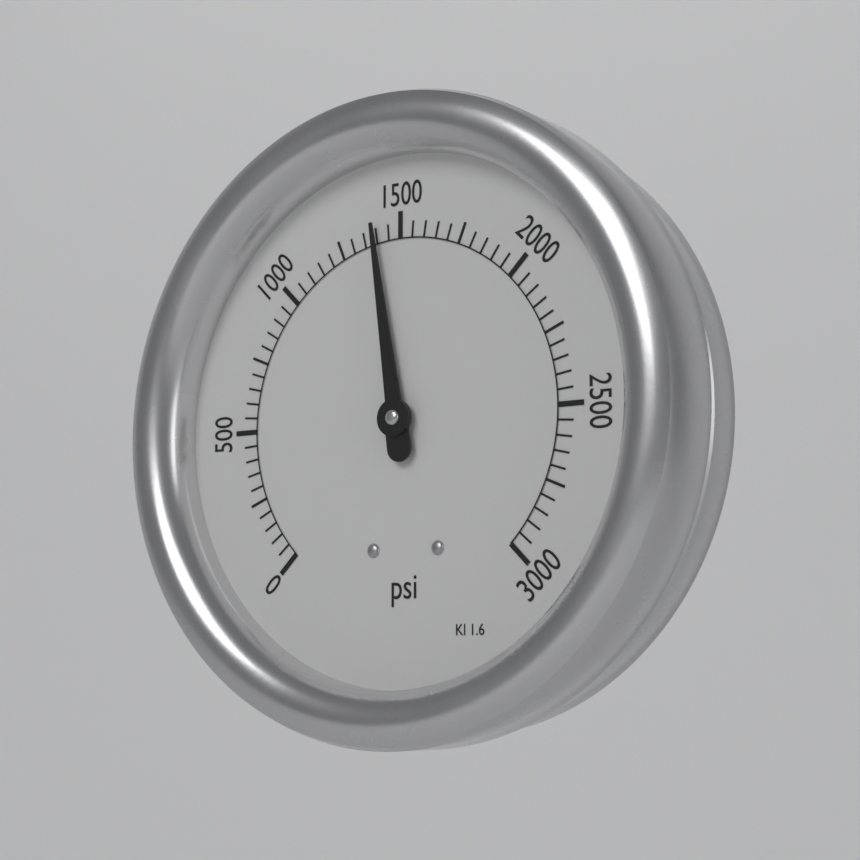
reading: 1400 psi
